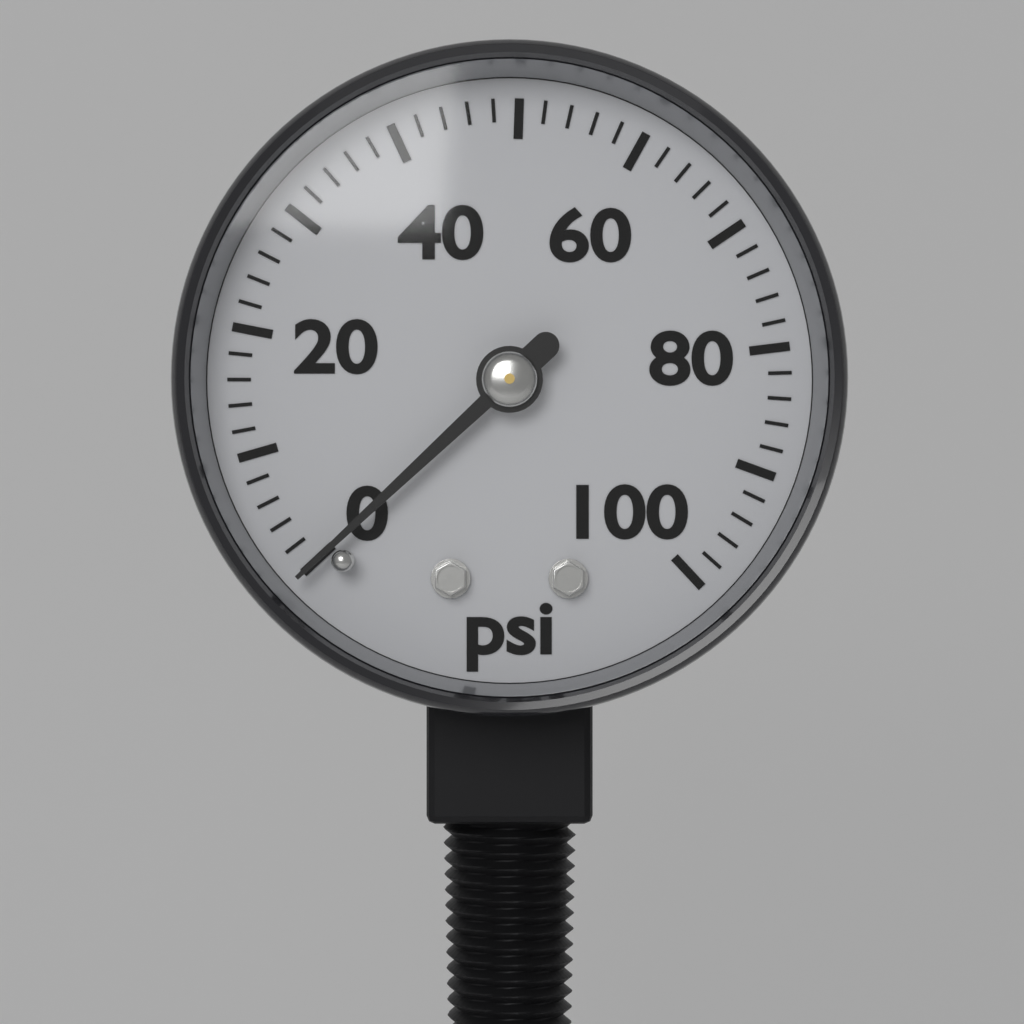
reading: 0 psi
